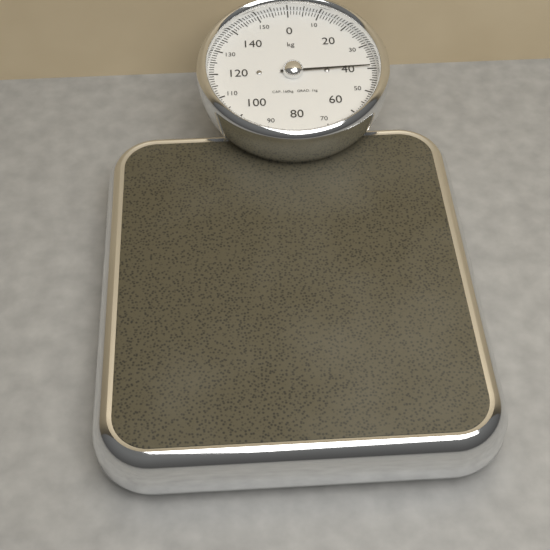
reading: 39 kg
